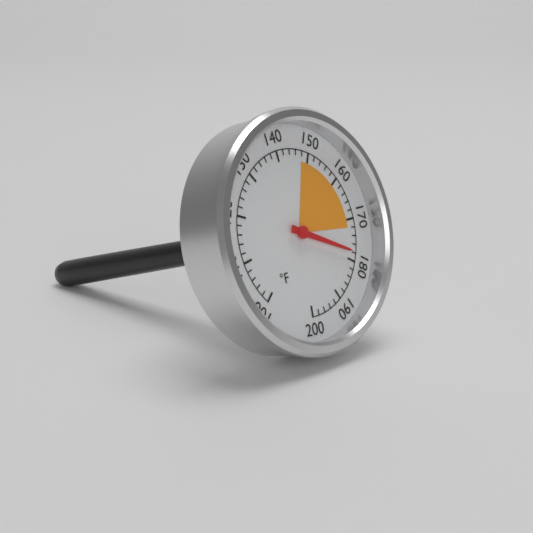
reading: 178 °F
